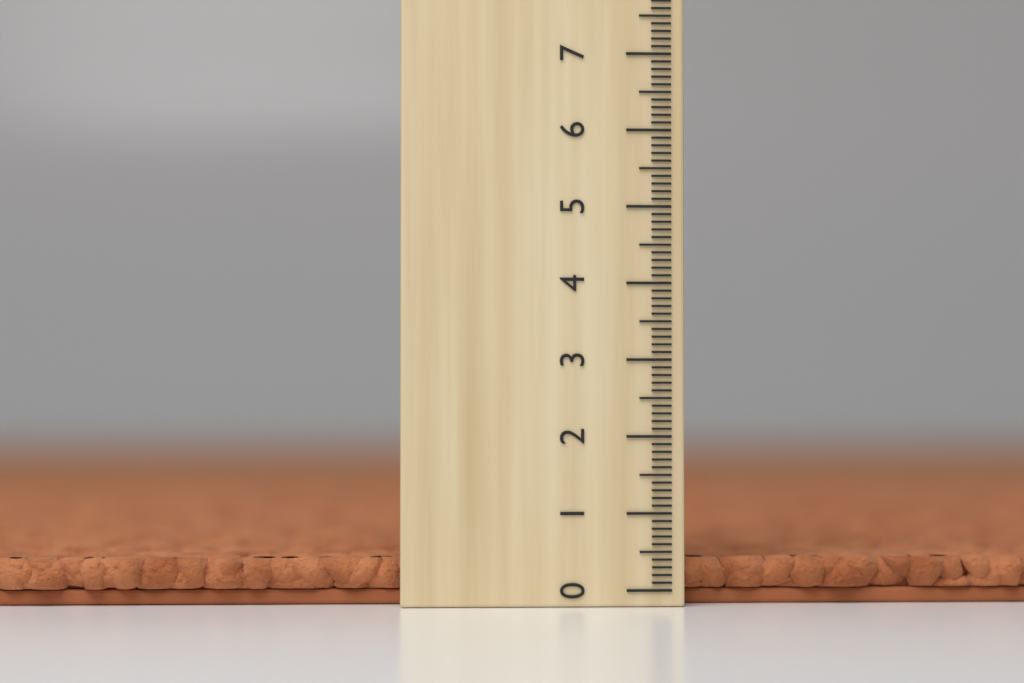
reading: 0.4 (no unit)
